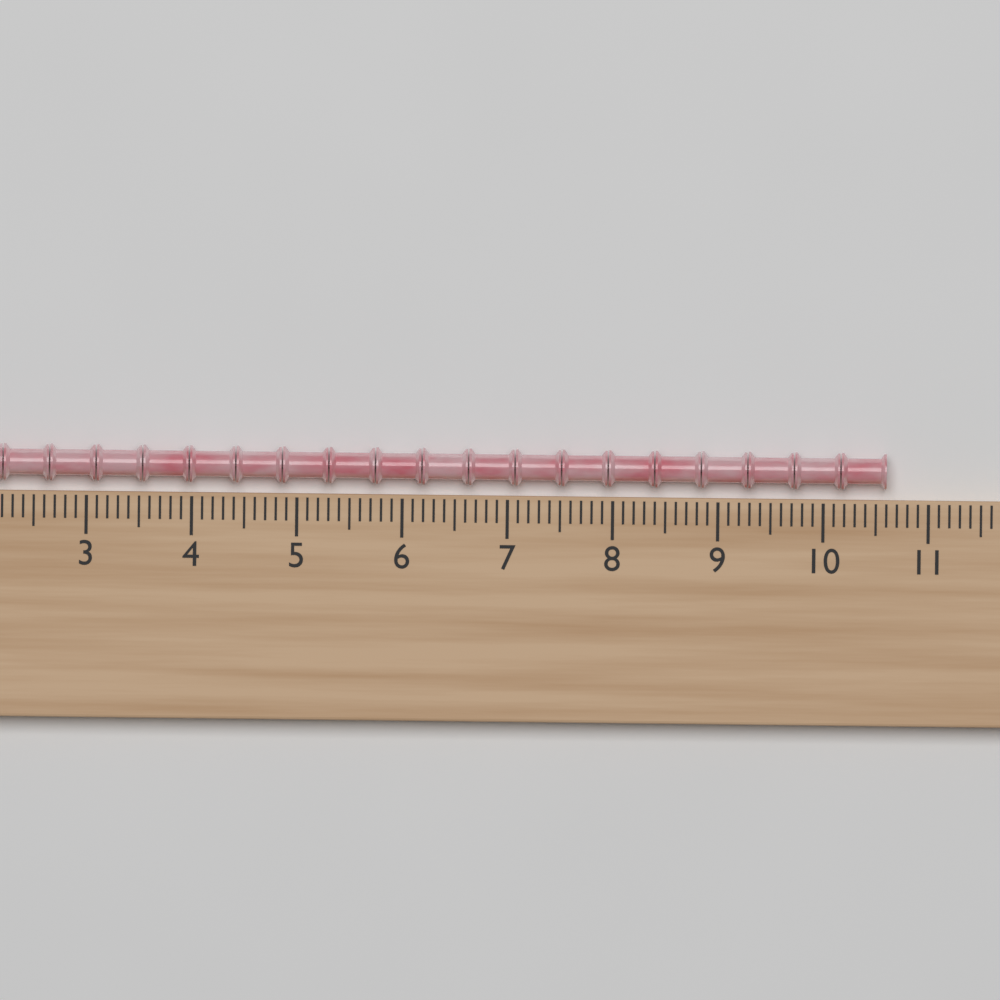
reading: 10.6 (no unit)
